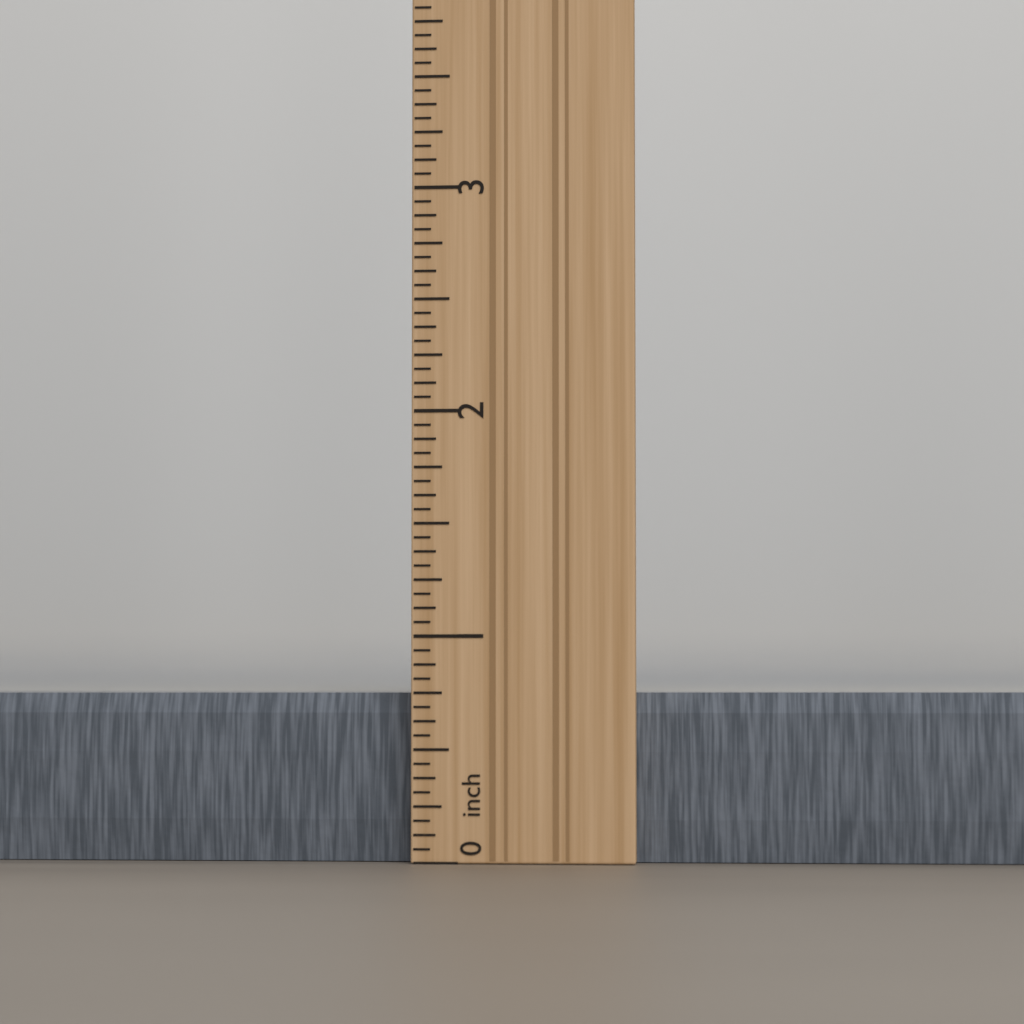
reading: 0.7500 in
